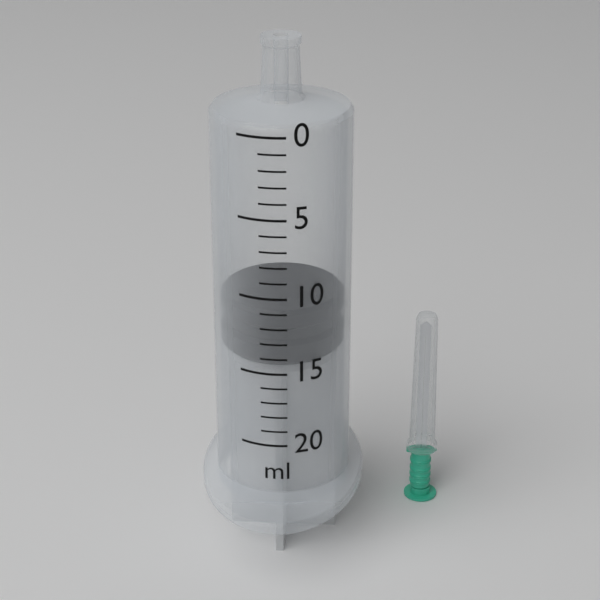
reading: 11 ml
